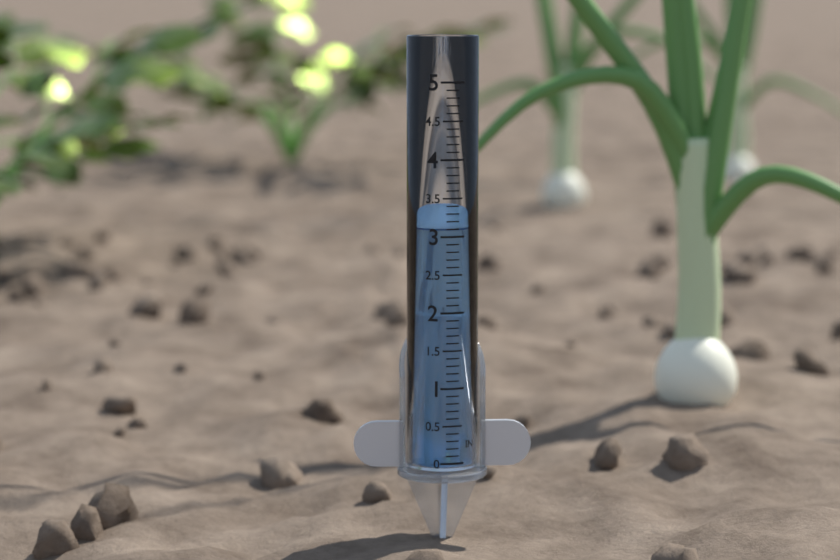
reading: 3.1 in
